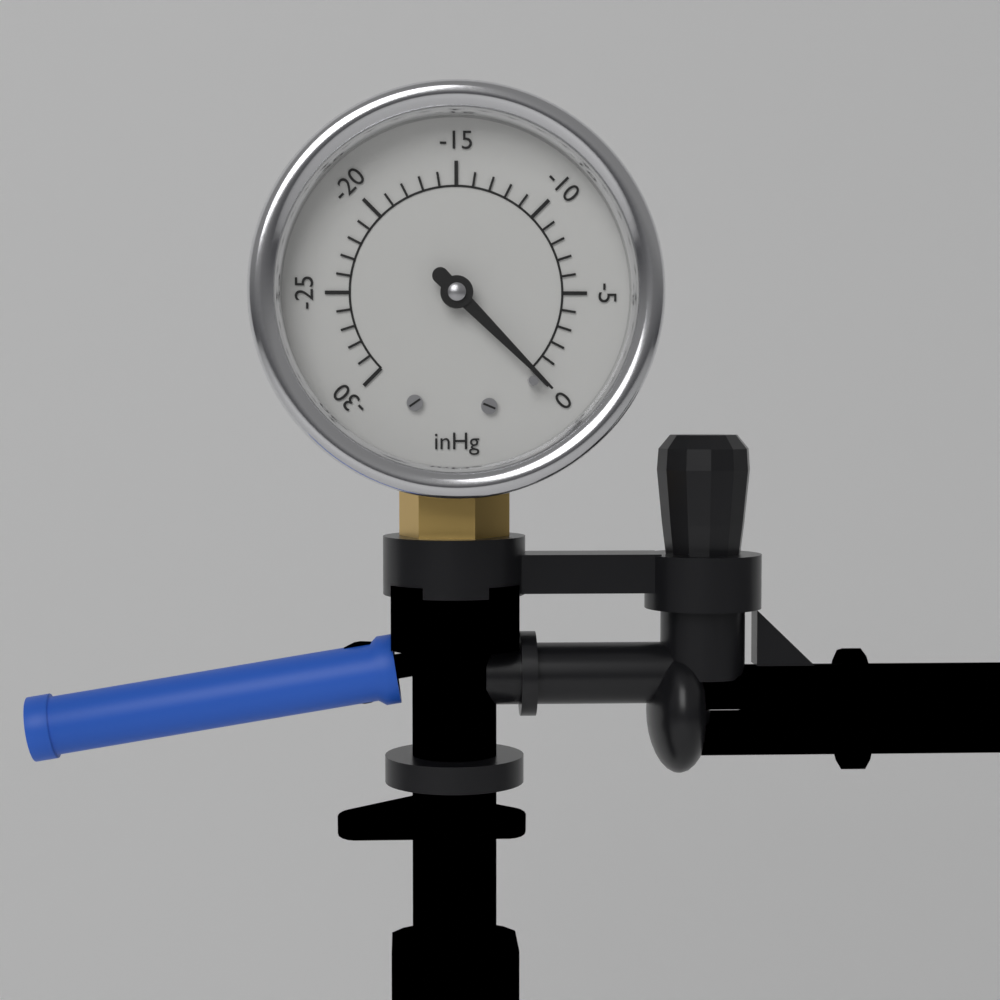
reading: 0 inHg
